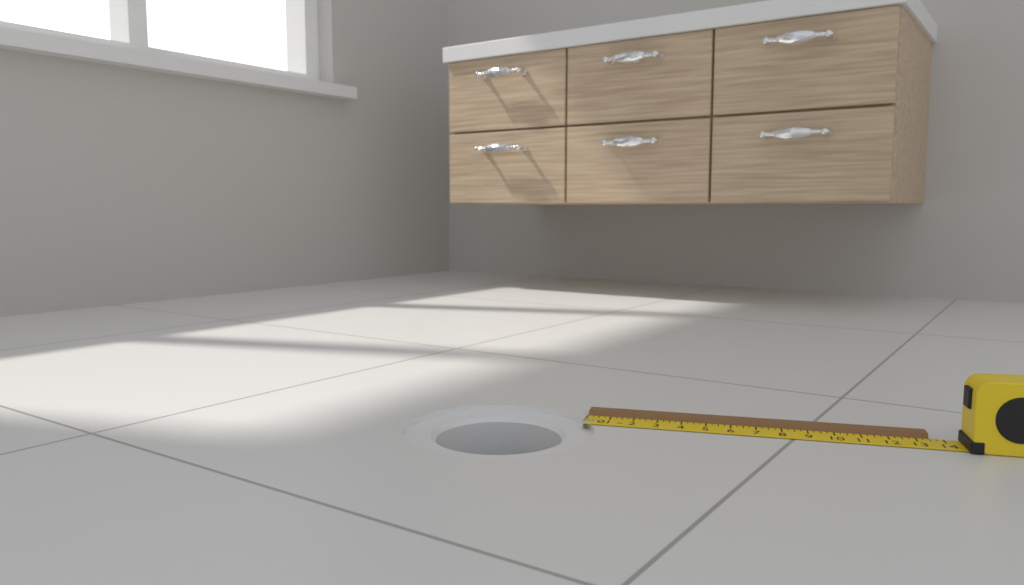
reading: 13.50 in
